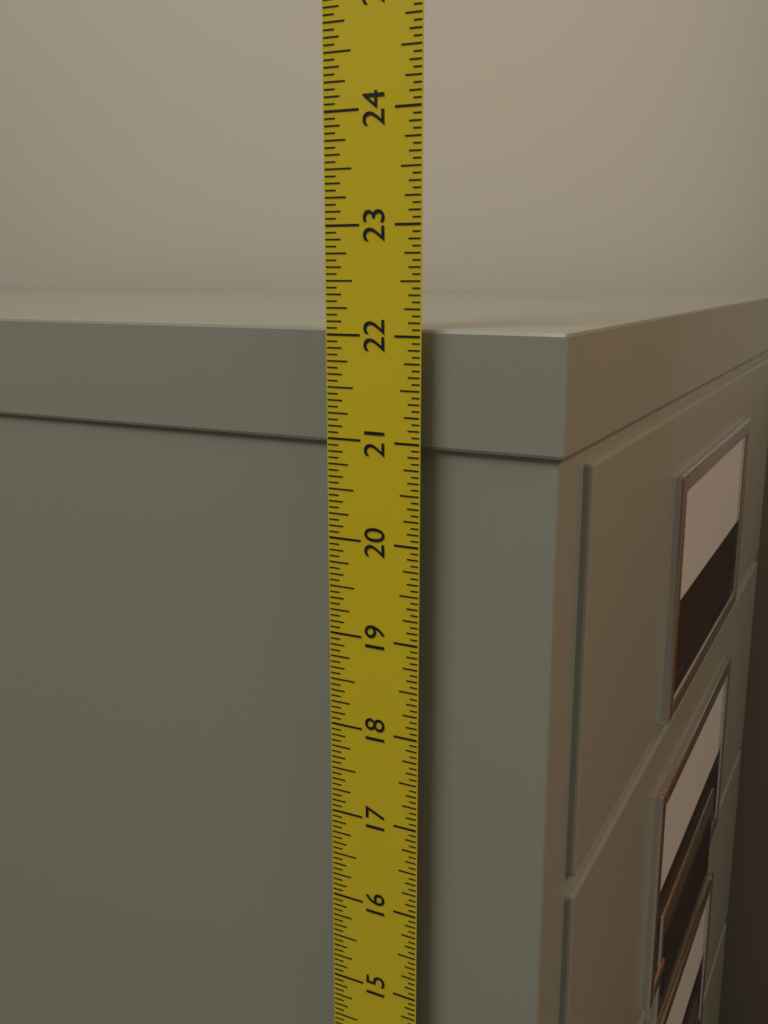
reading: 22.0625 in
